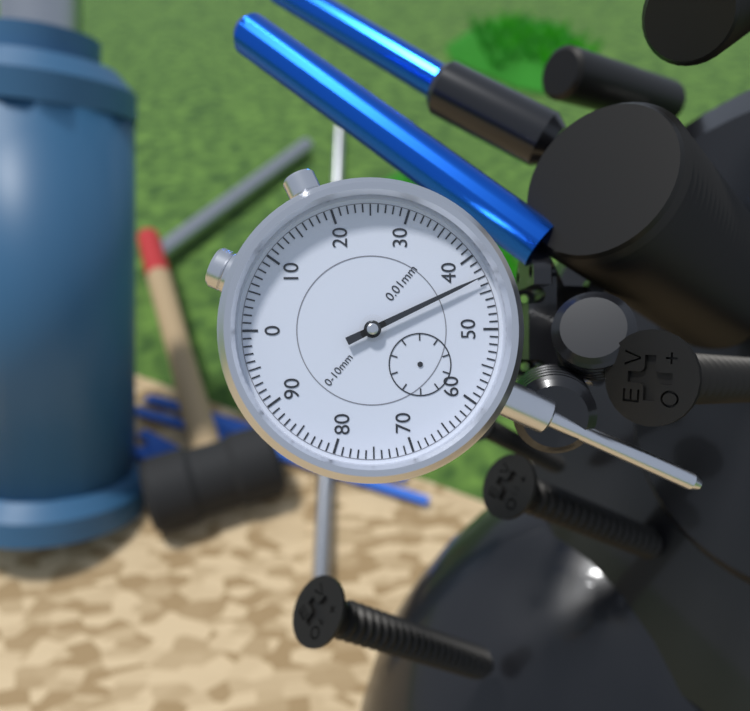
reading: 0.43 mm
